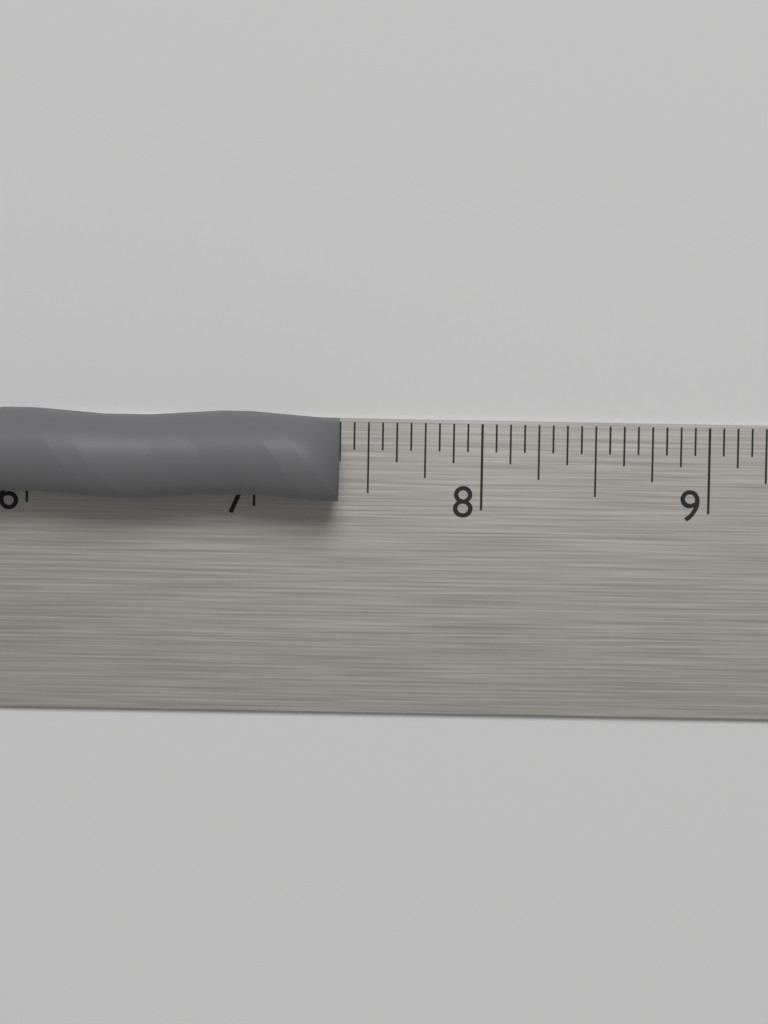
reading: 7.3750 in
